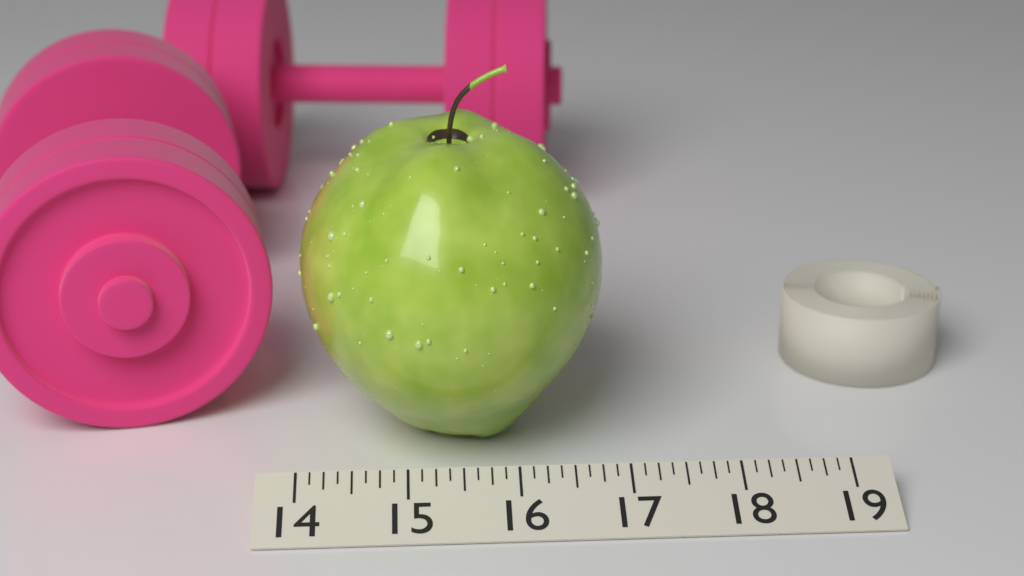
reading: 16.875 (no unit)
